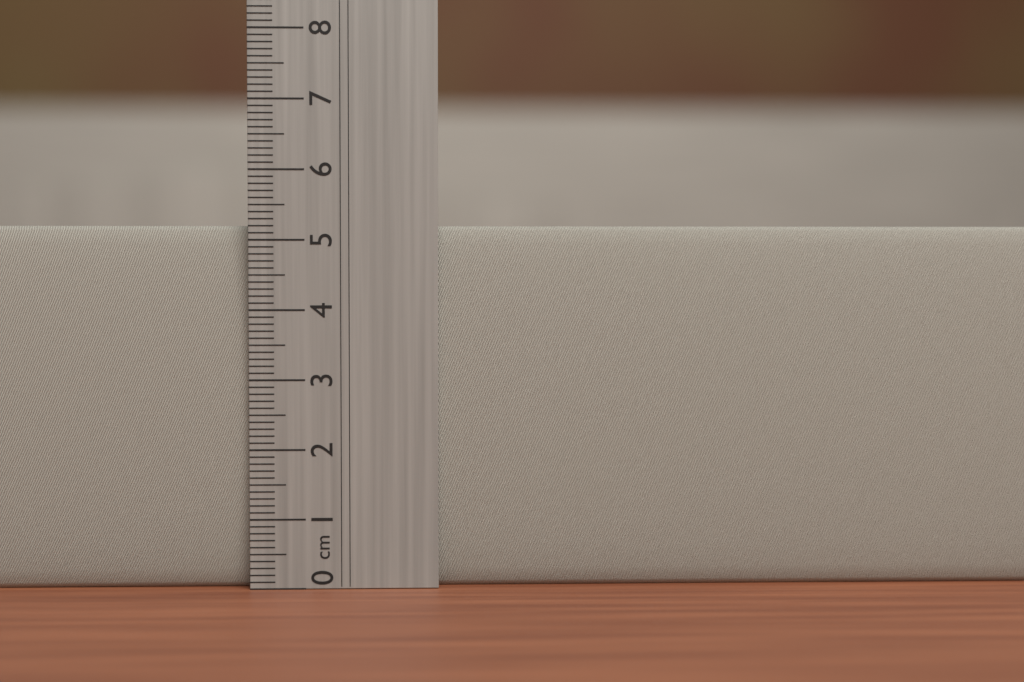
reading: 5.2 cm
